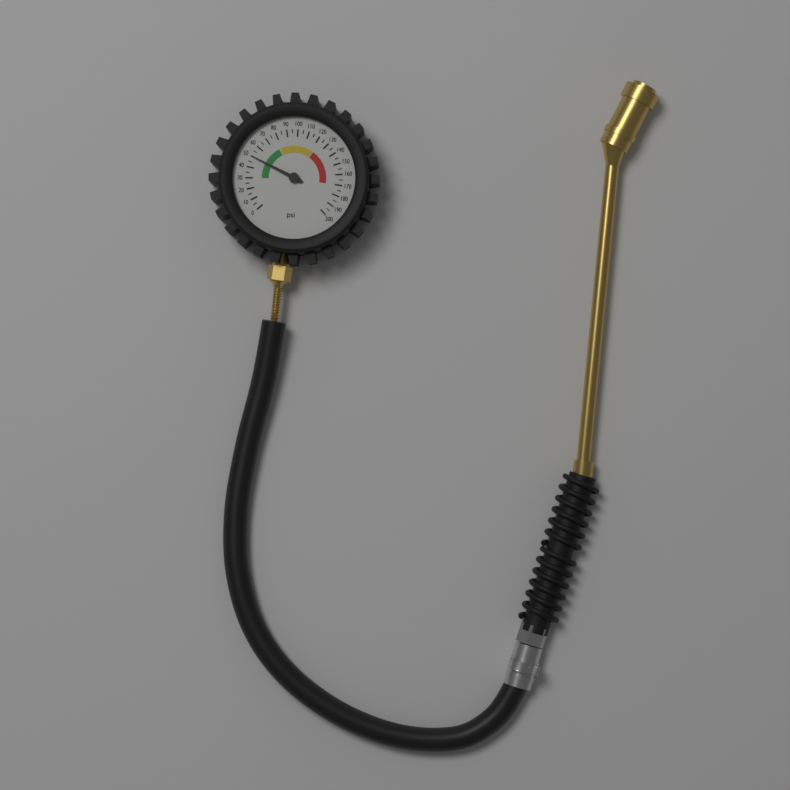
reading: 50 psi
